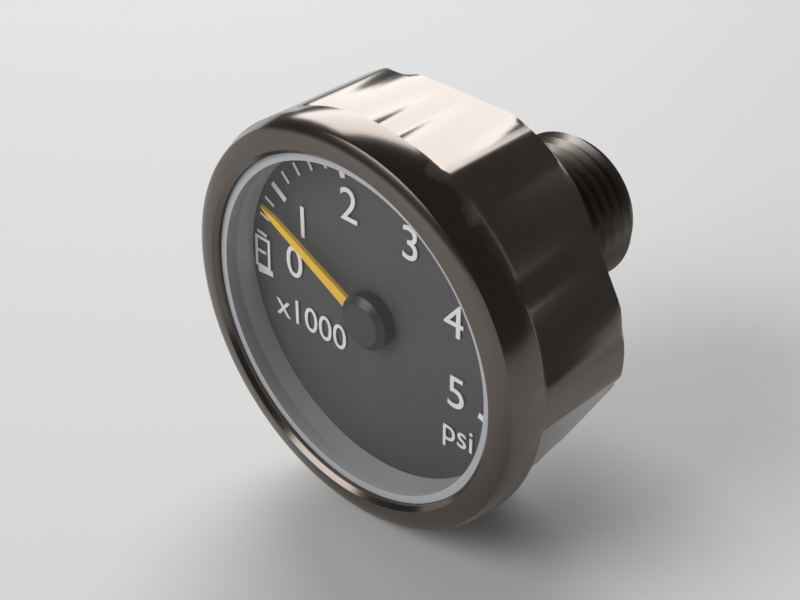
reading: 800 psi
